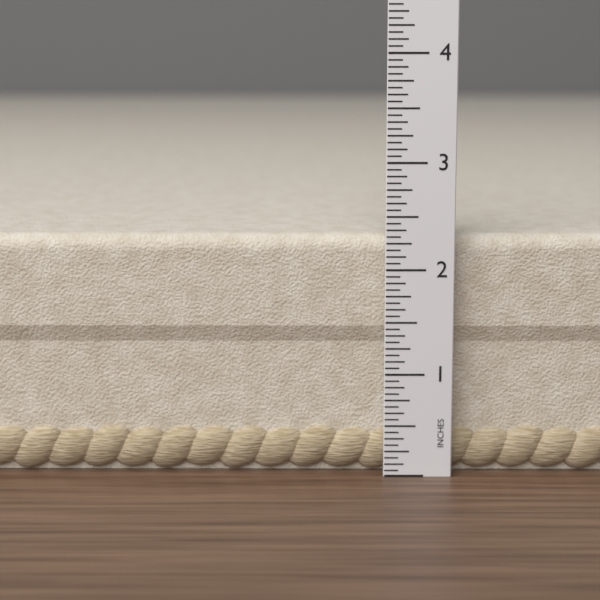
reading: 2.3125 in
